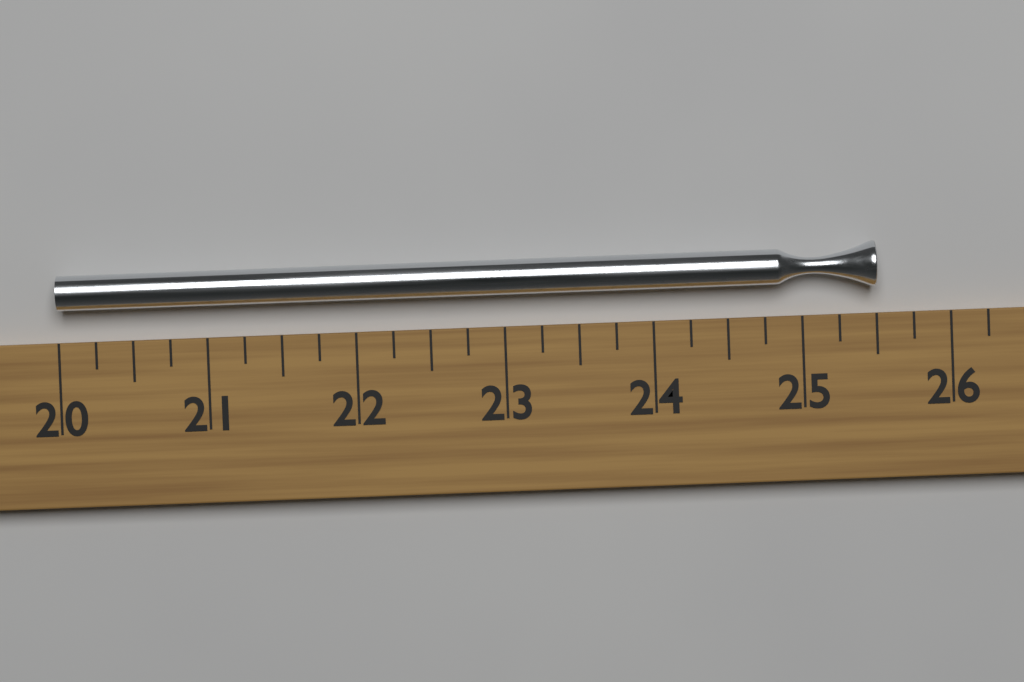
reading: 25.50 (no unit)
